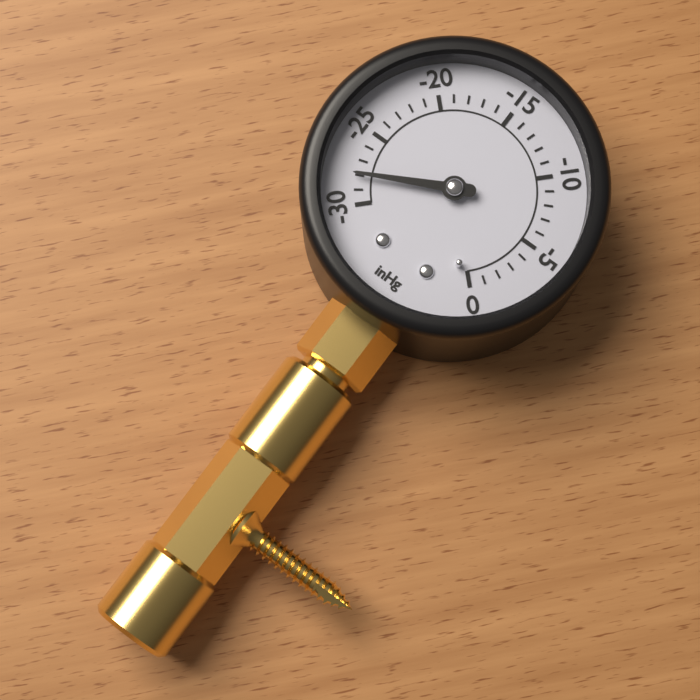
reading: -28 inHg
